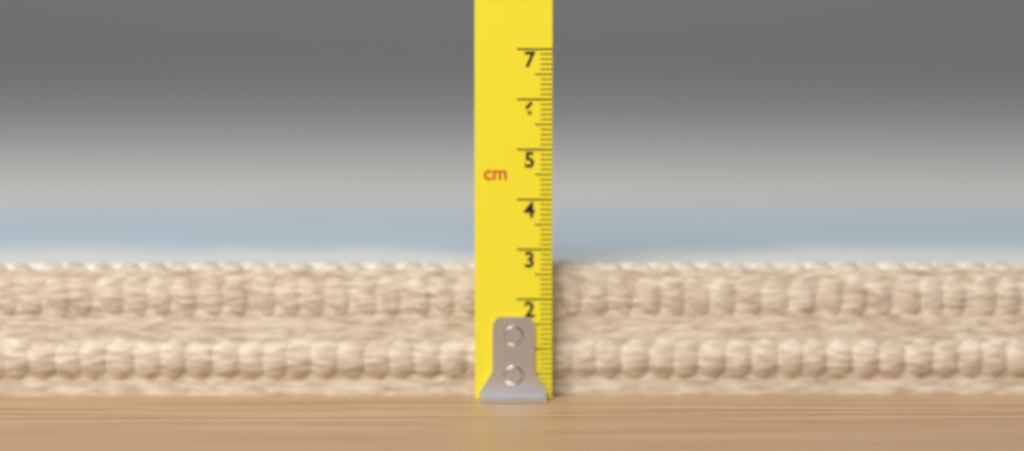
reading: 2.7 cm
